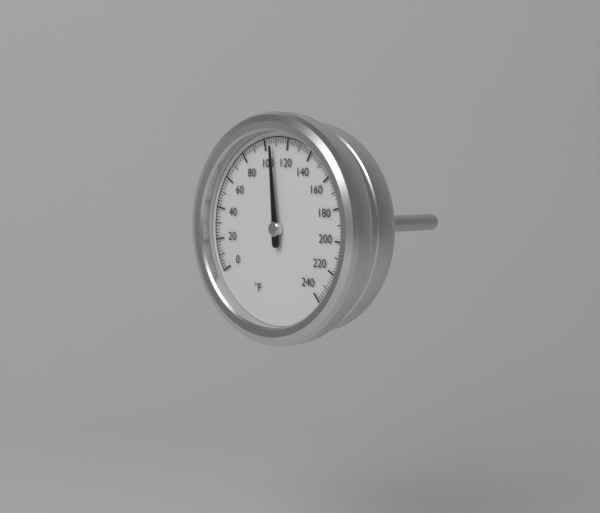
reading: 106 °F
